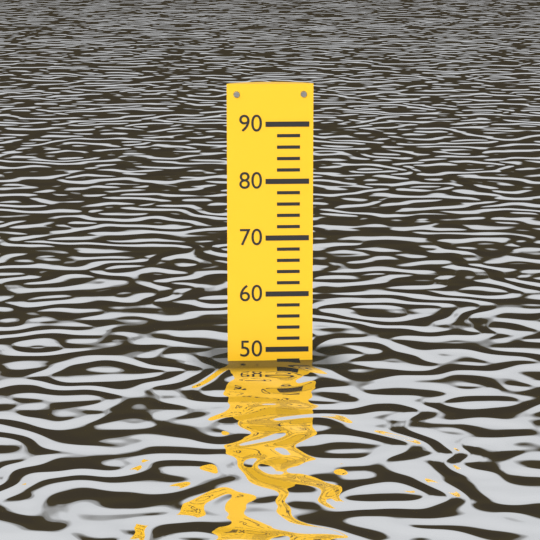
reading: 48 (no unit)
